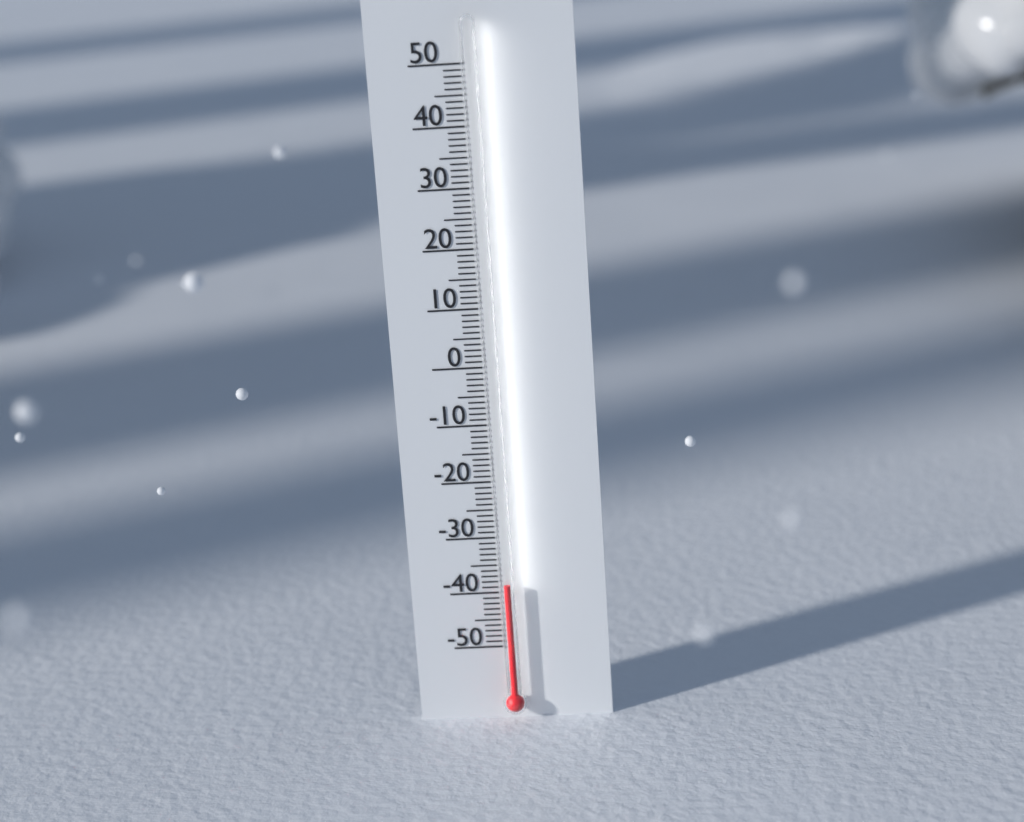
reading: -38 (no unit)
